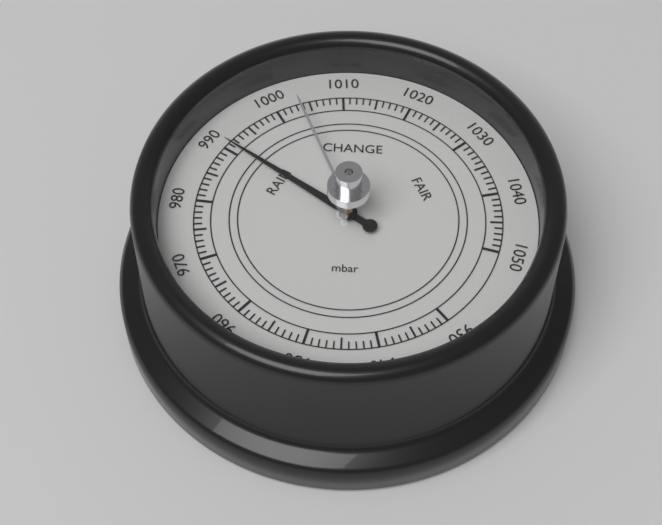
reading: 991 mbar
